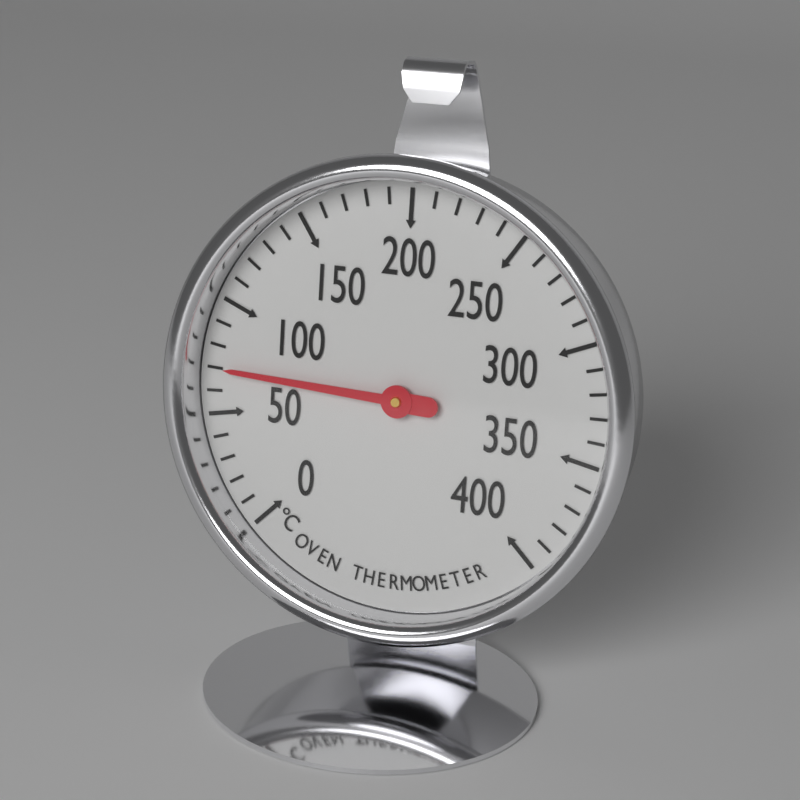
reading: 70 °C
